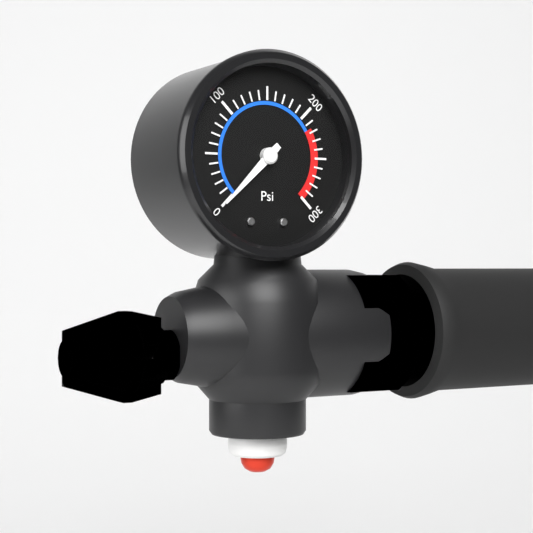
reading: 0 psi
